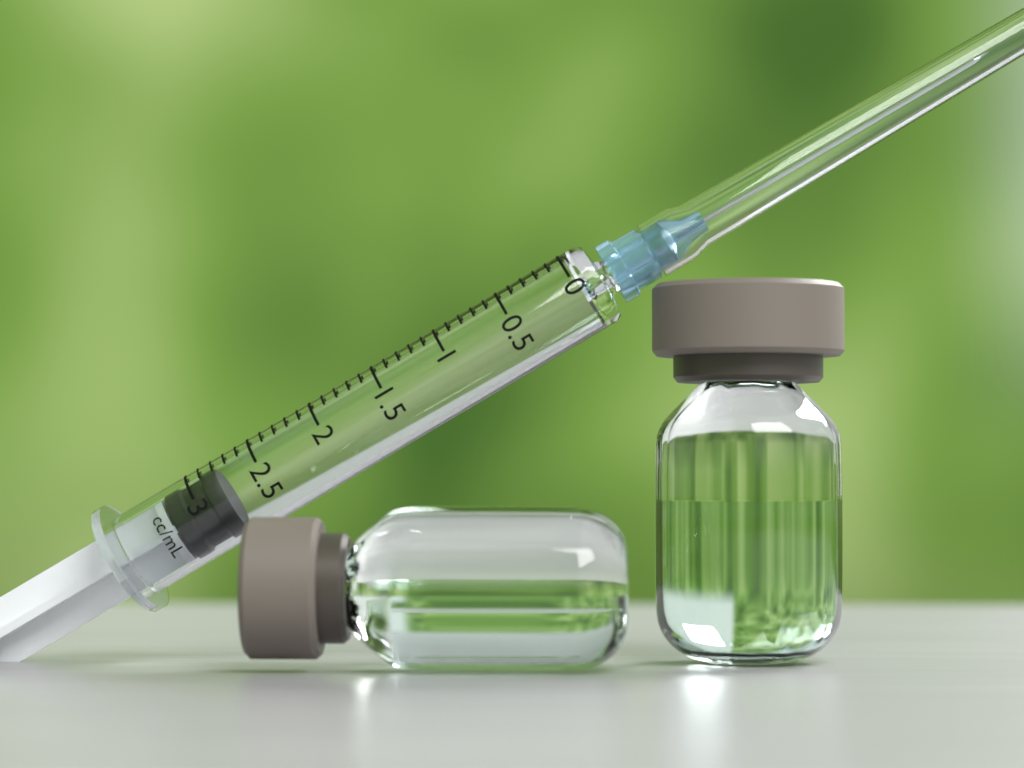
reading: 2.8 mL
